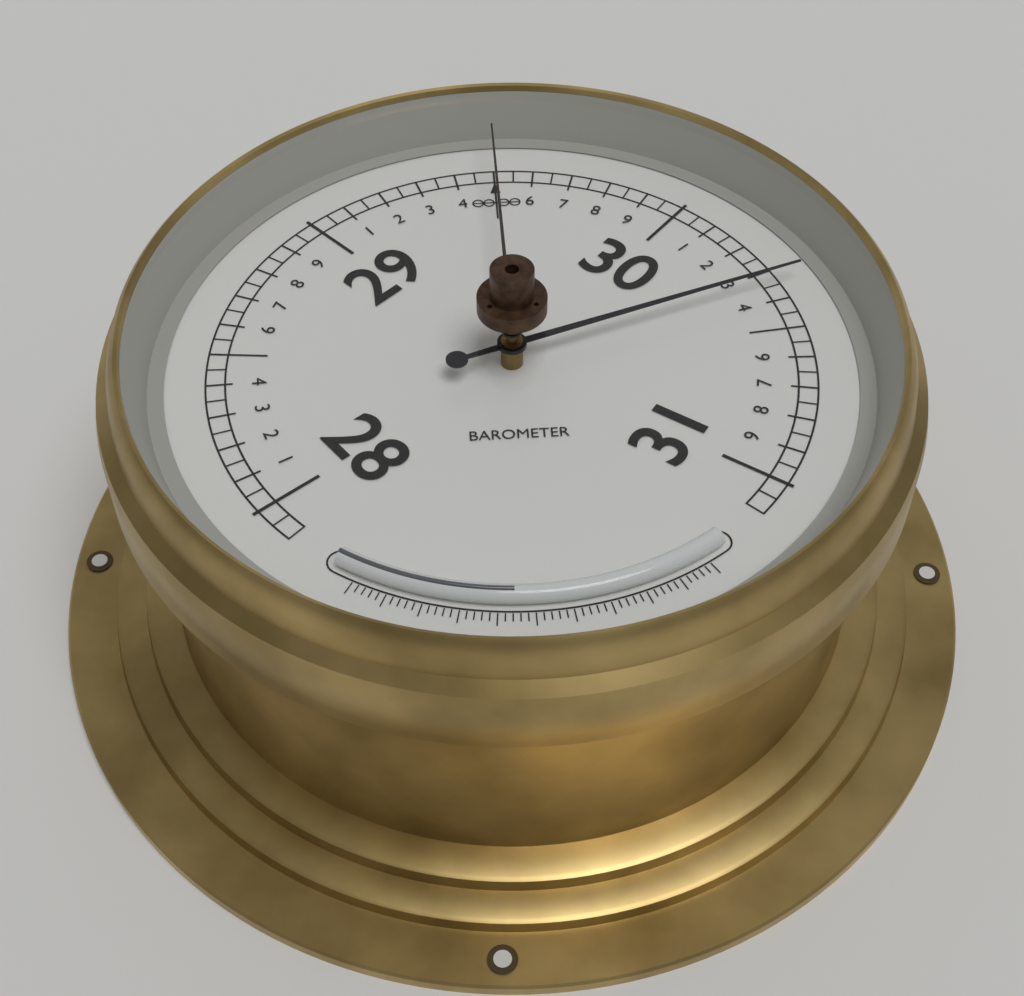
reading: 30.35 (no unit)
